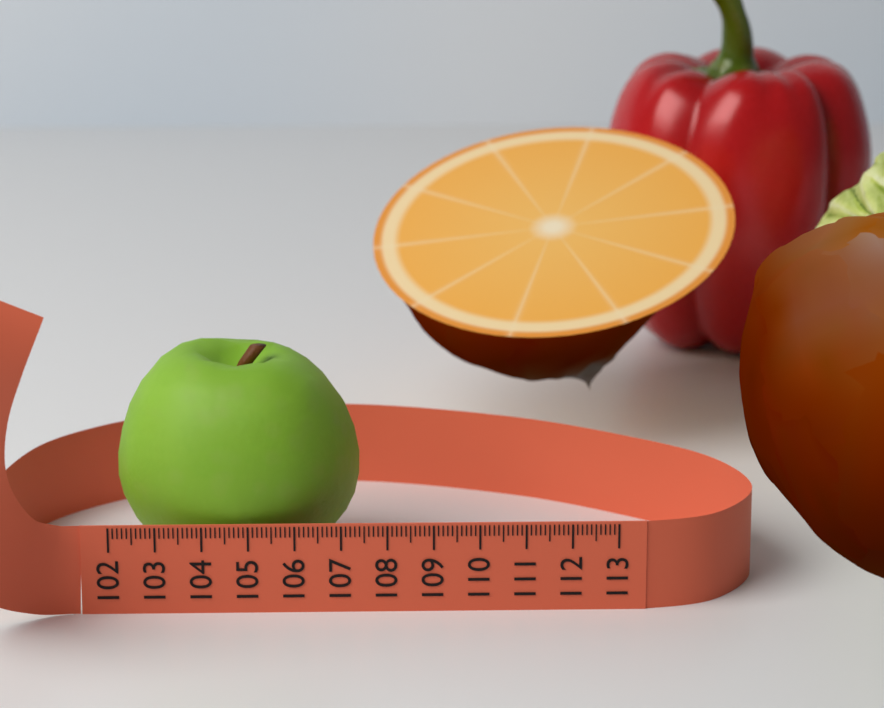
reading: 107.4 (no unit)
